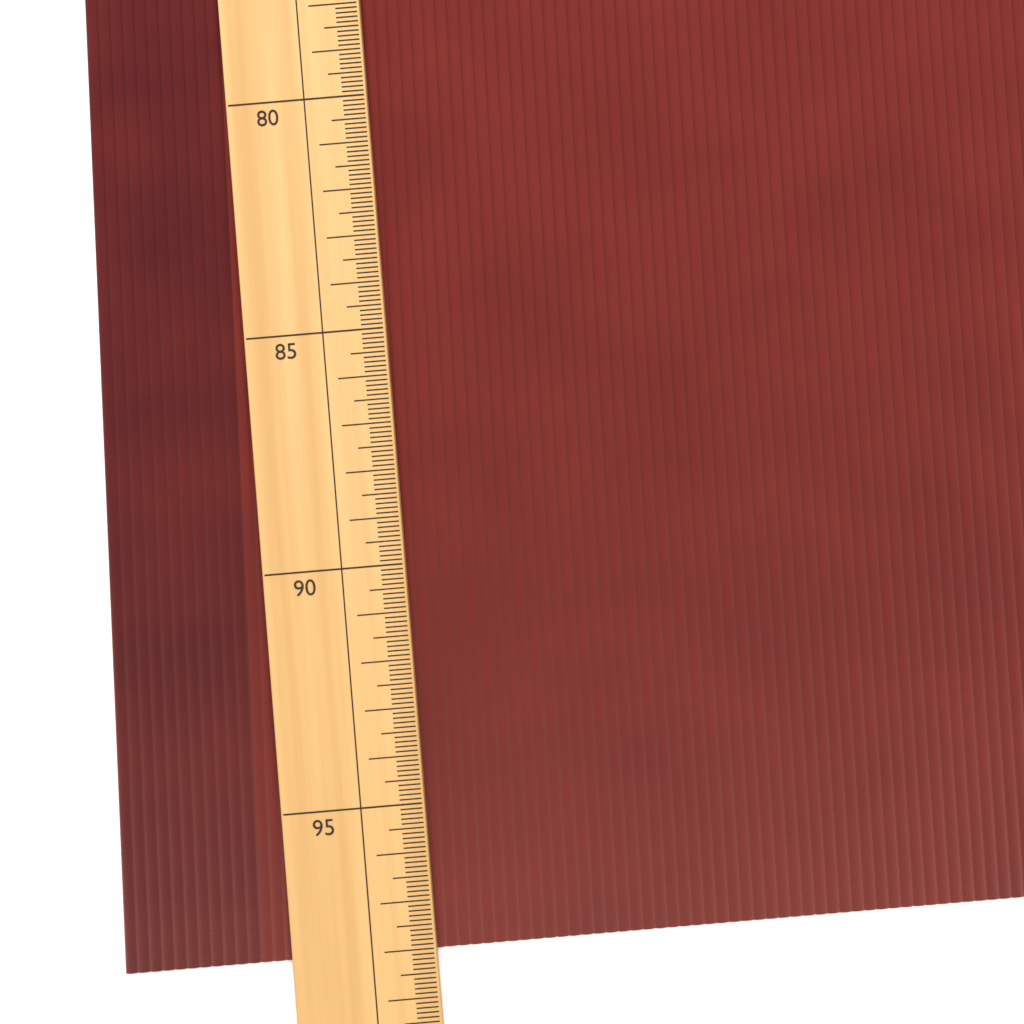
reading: 98.1 (no unit)
